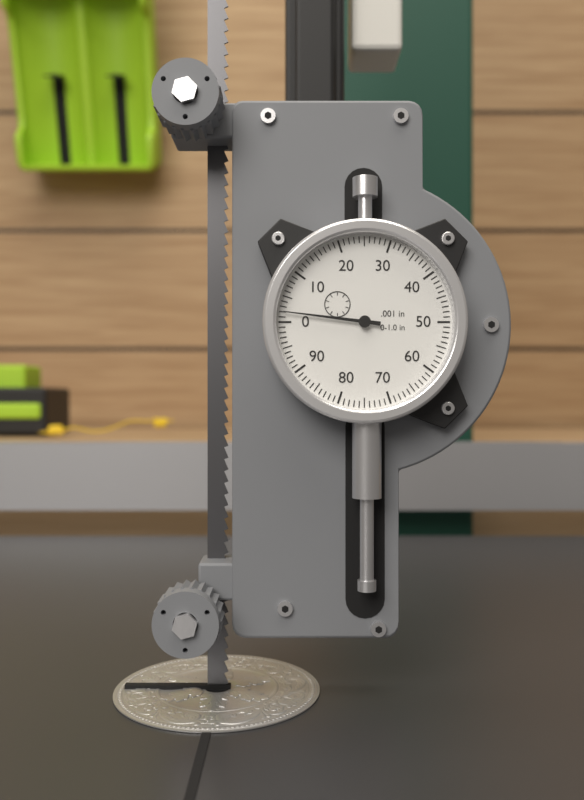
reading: 0.002 in
